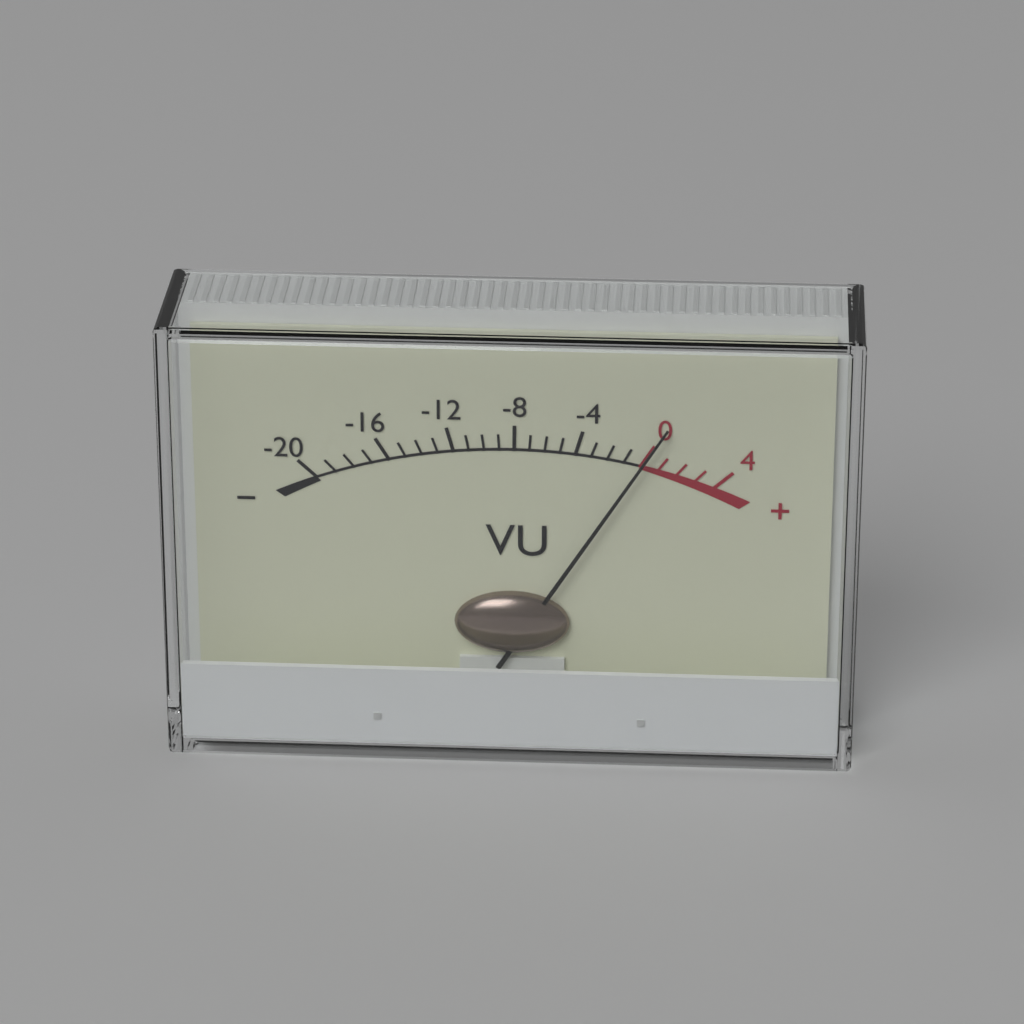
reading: 0 VU
